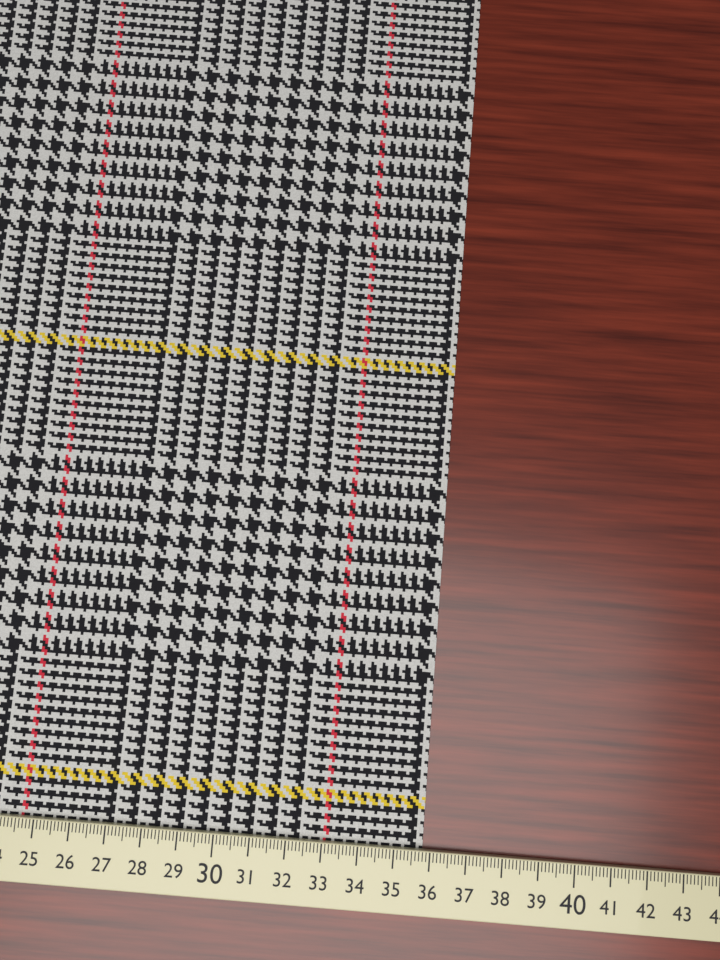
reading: 35.8 cm
